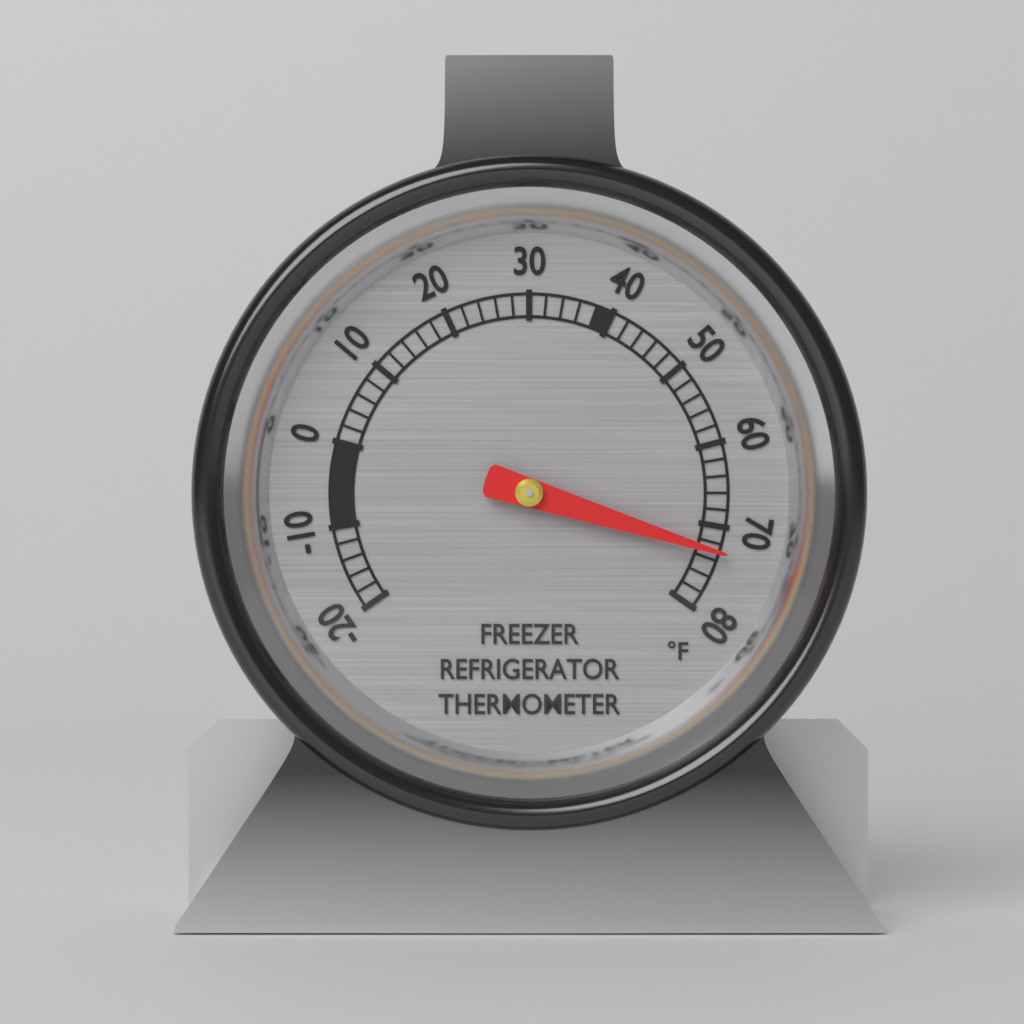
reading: 73 °F
